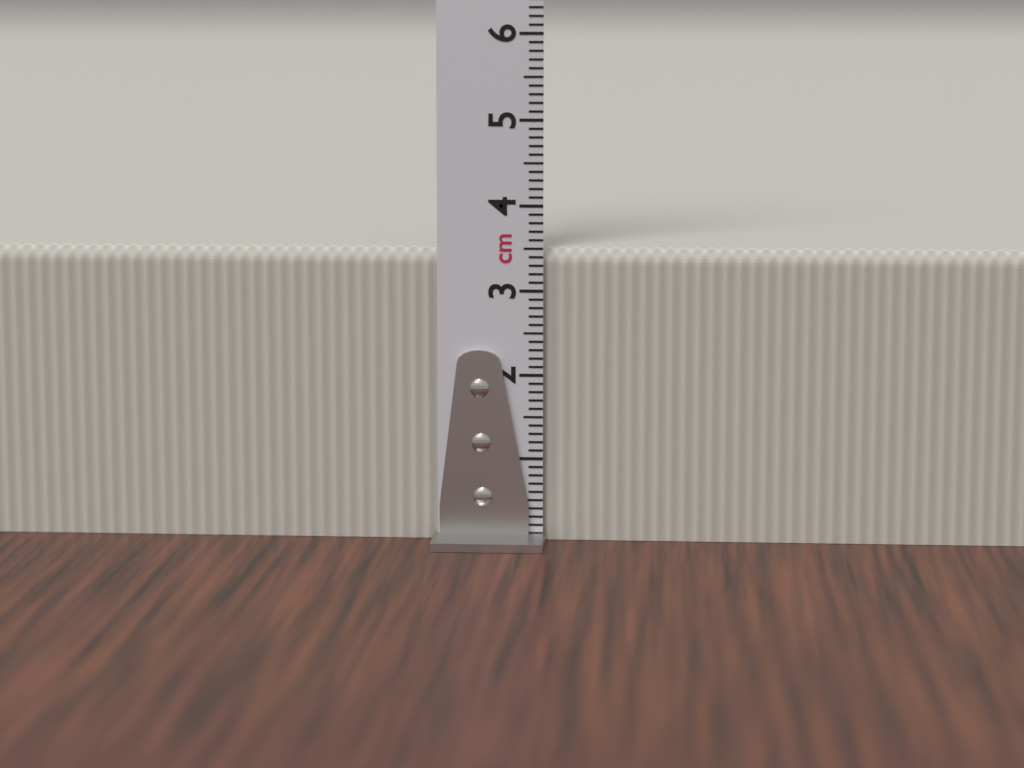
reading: 3.5 cm
